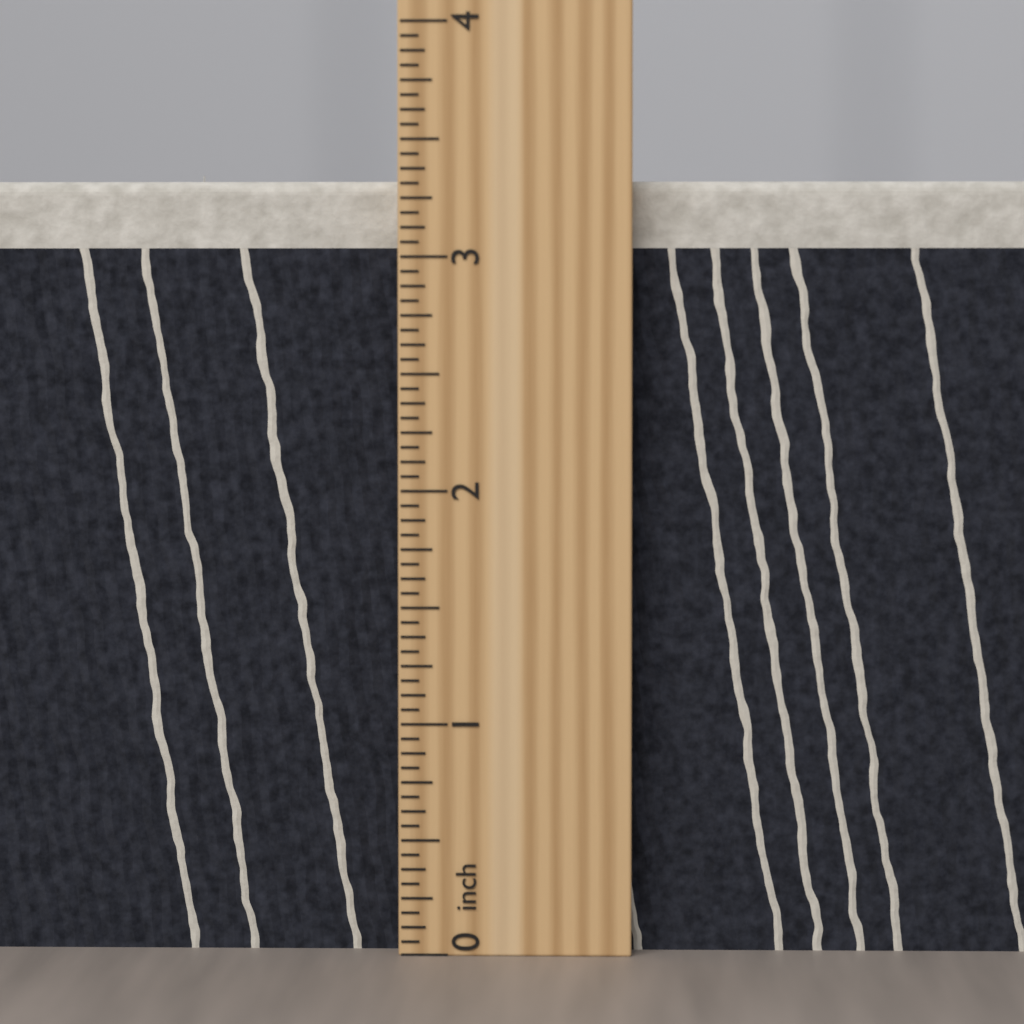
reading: 3.3750 inch
